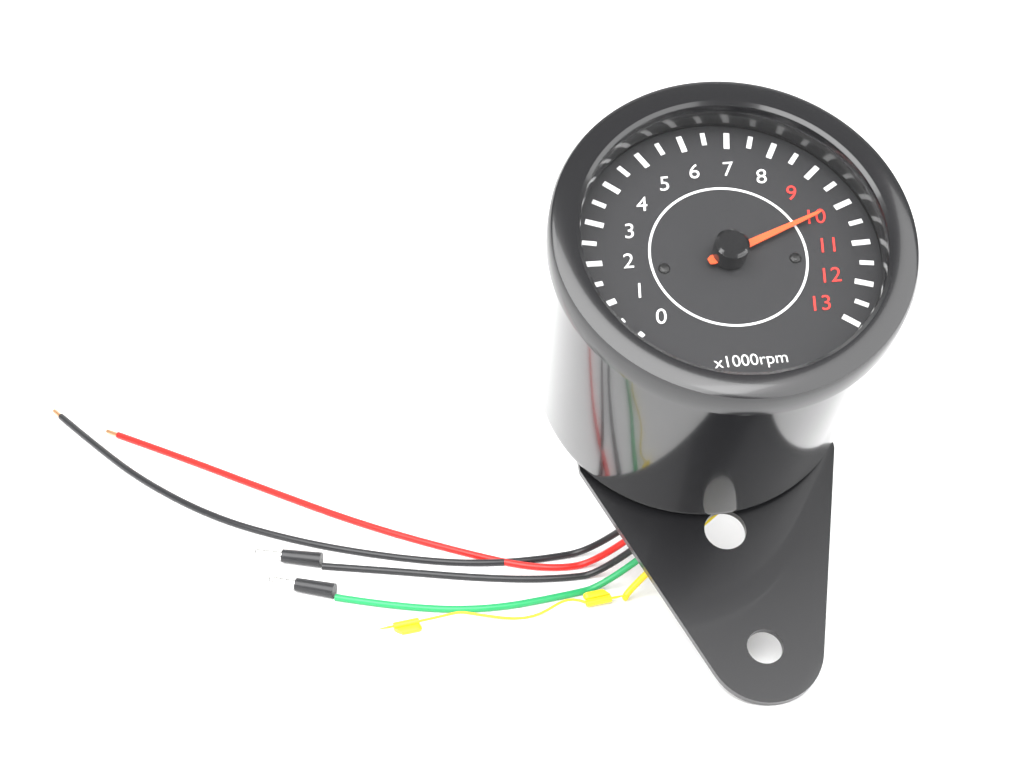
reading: 10.0 x1000rpm
